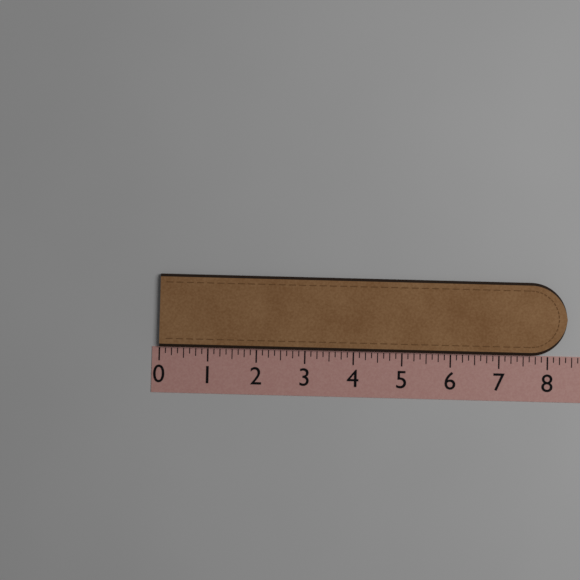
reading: 8.375 (no unit)
